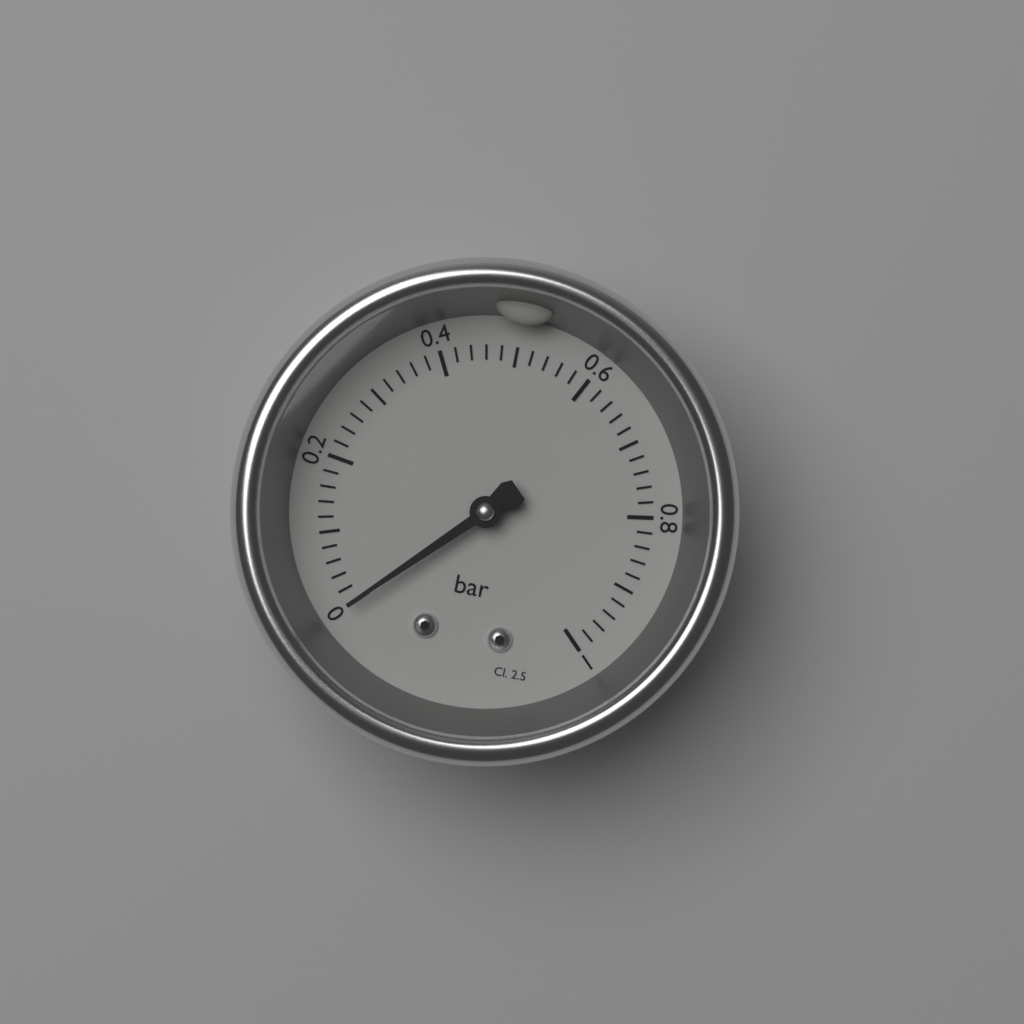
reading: 0.00 bar
